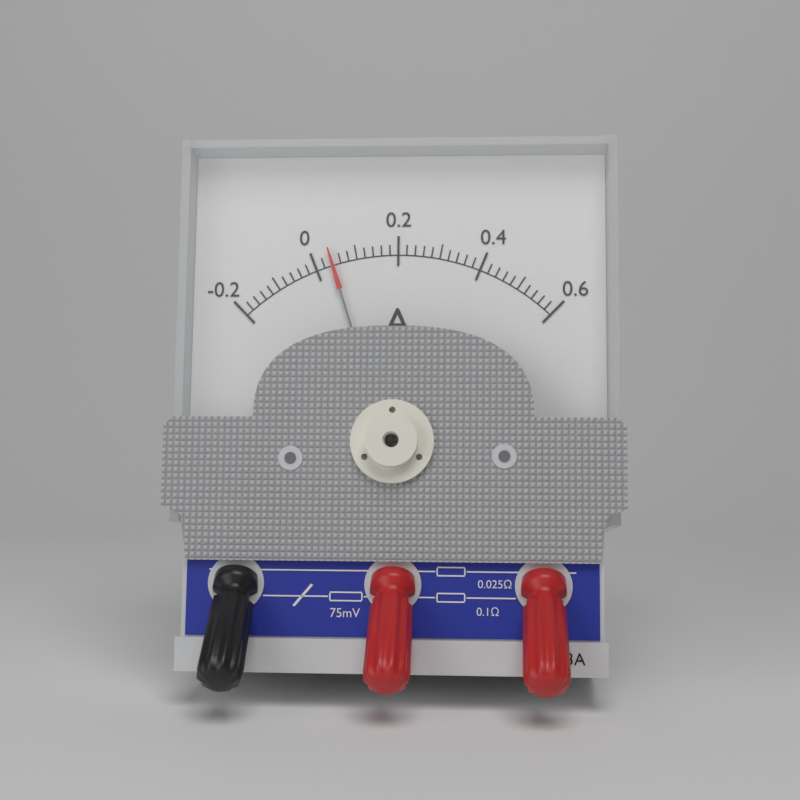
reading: 0.04 A
